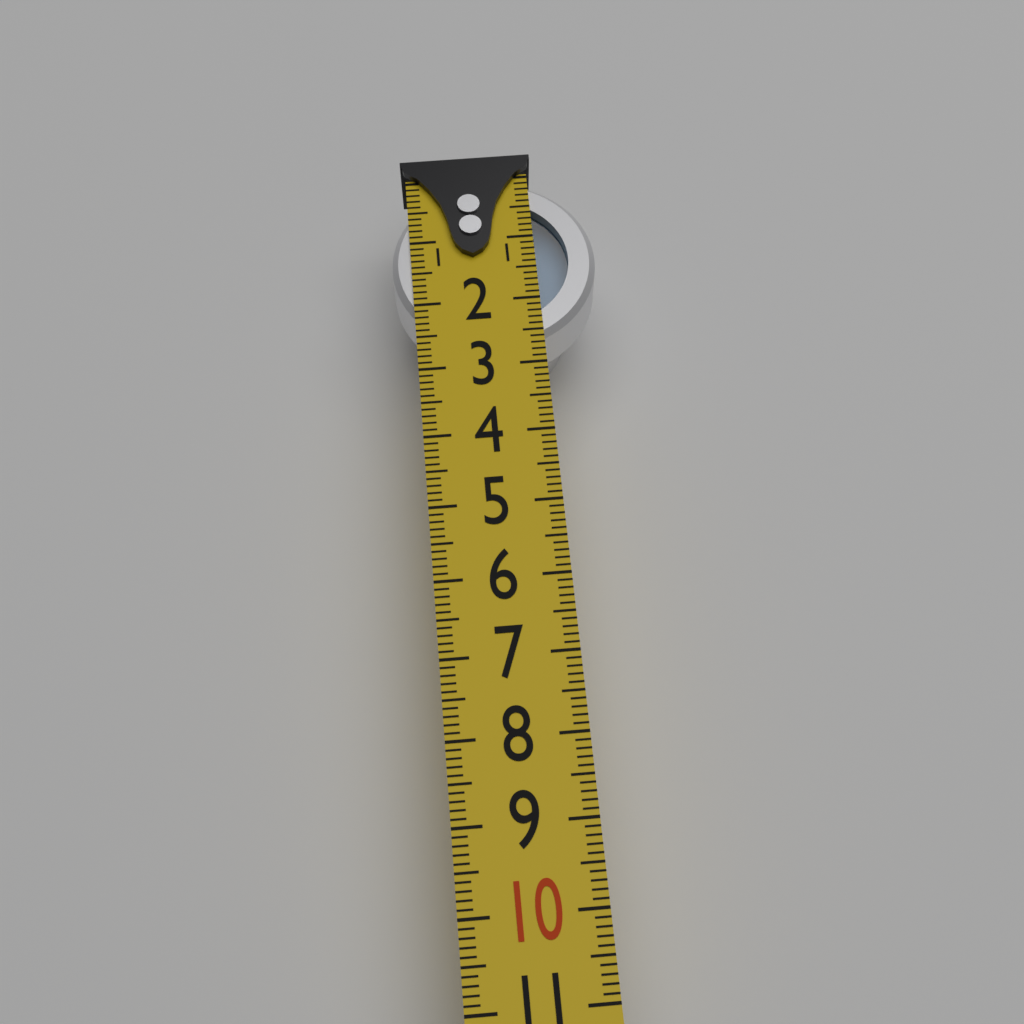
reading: 2.7 (no unit)
